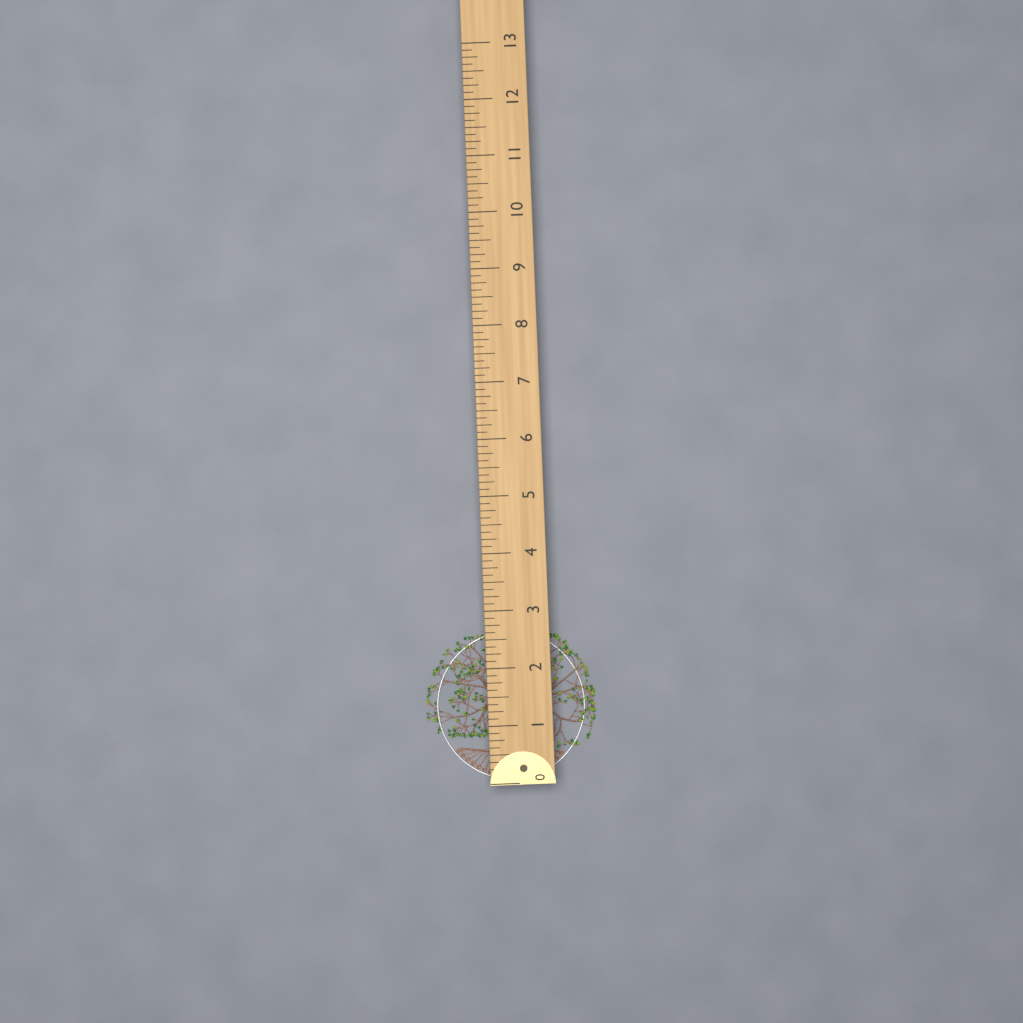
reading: 2.625 (no unit)
